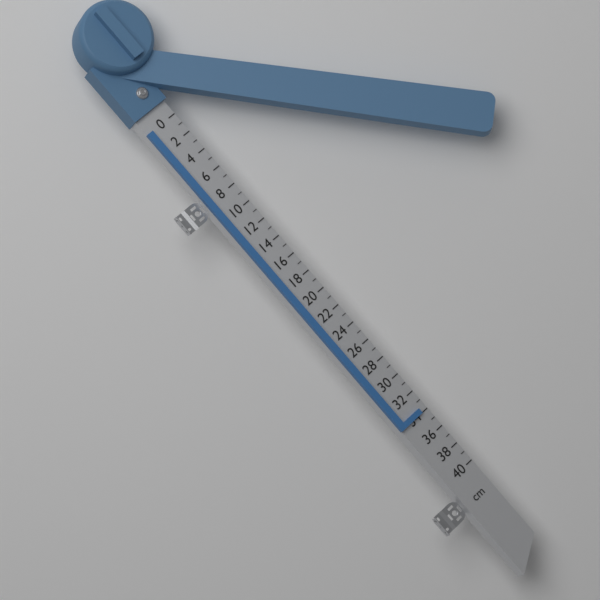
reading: 34 cm
